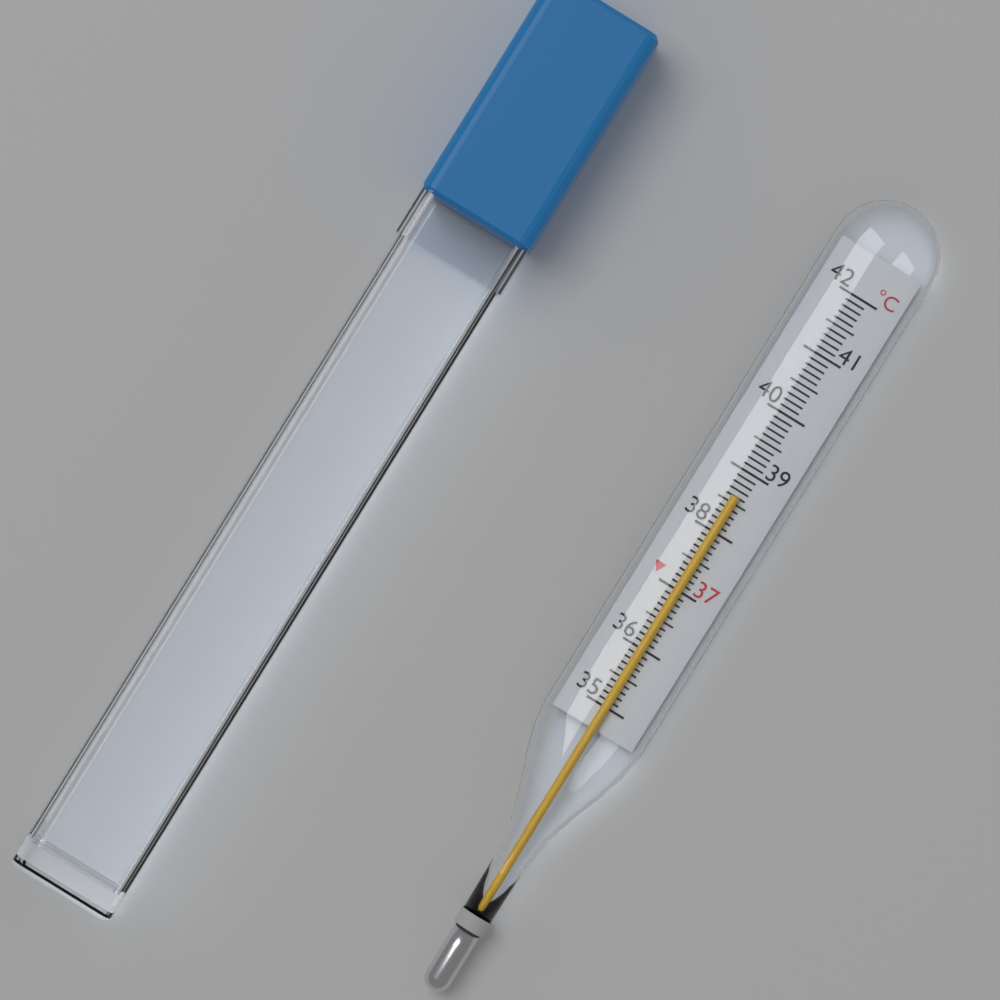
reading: 38.6 °C
